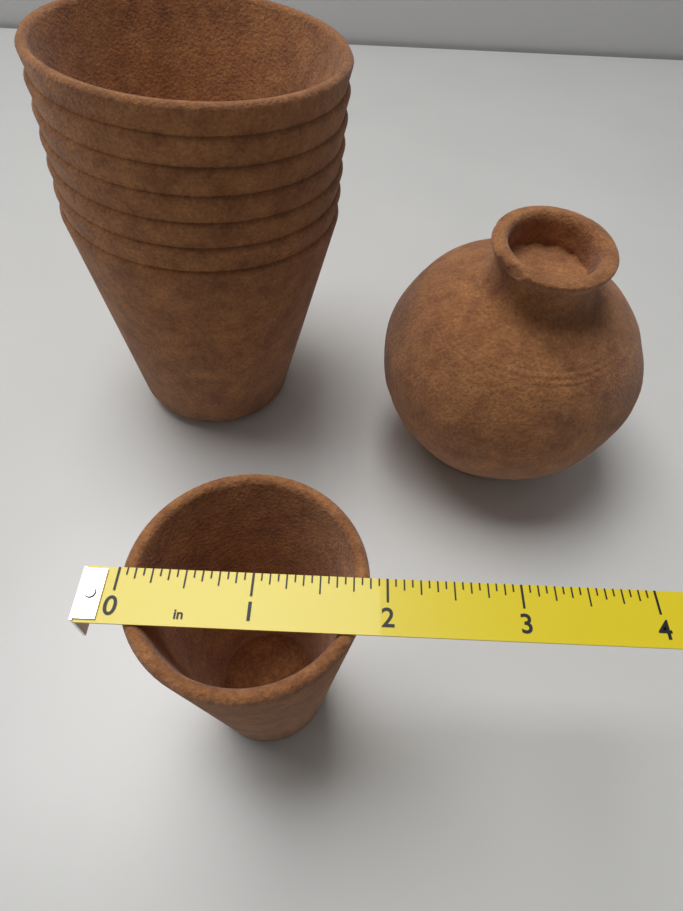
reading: 1.8750 in
